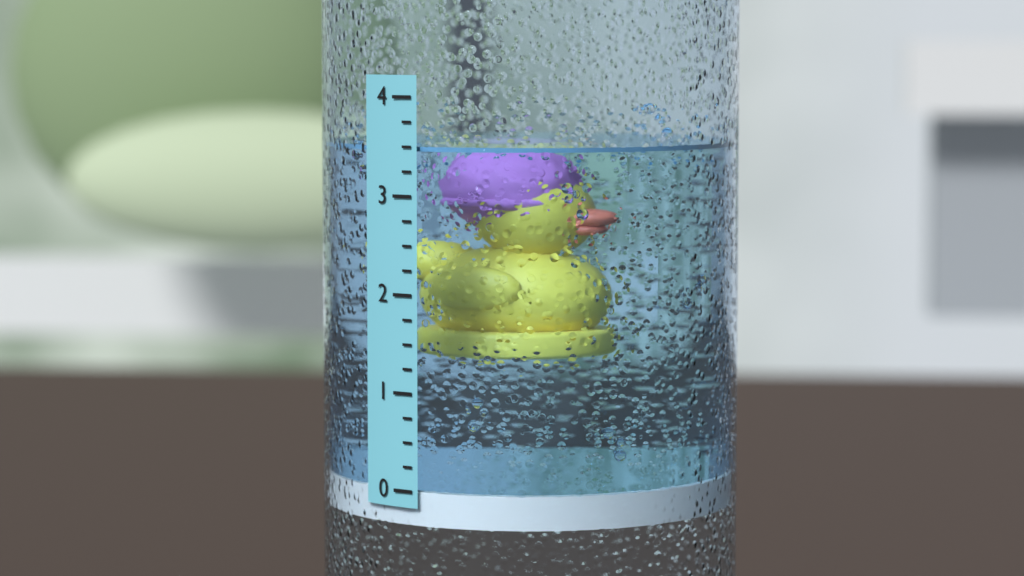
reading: 3.50 (no unit)
